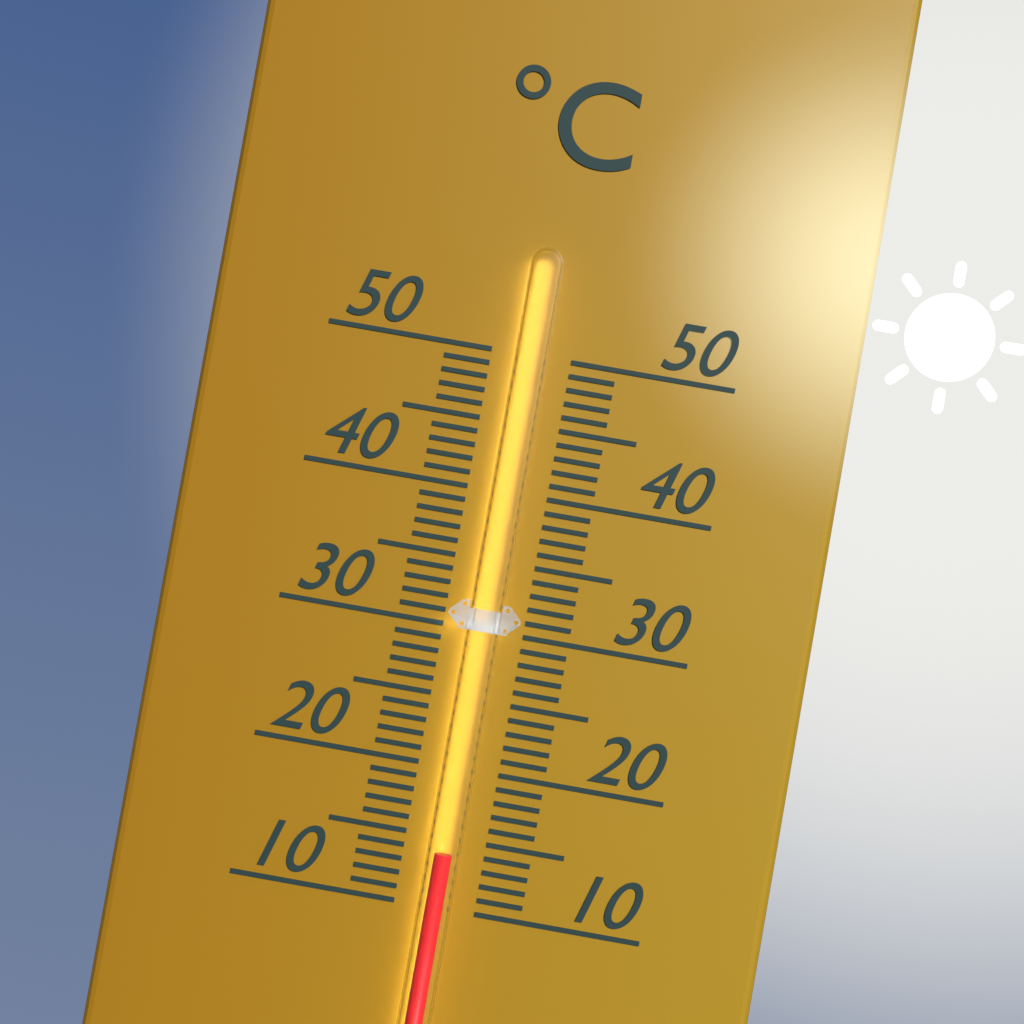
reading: 14 °C
